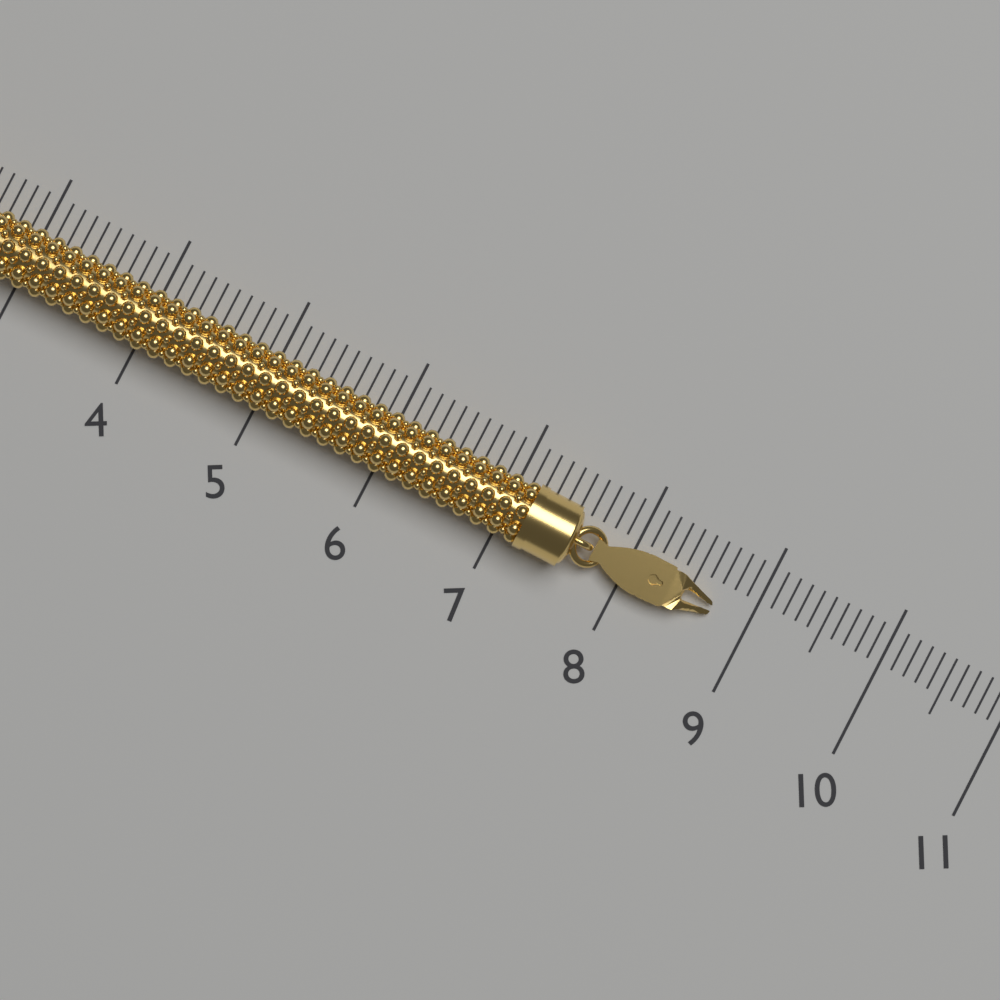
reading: 8.7 (no unit)
